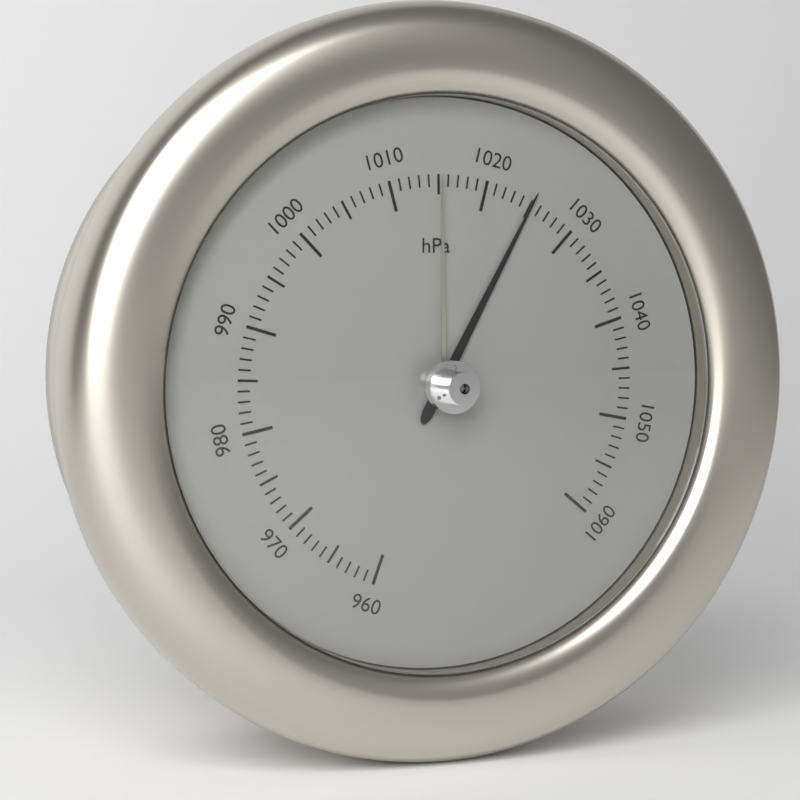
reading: 1025 hPa
